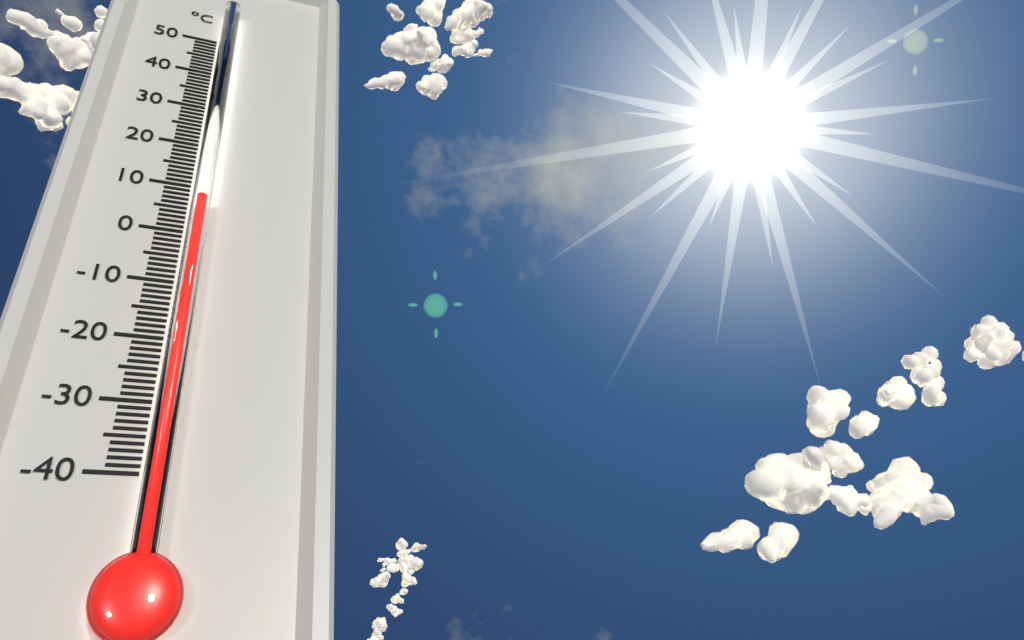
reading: 6 °C
